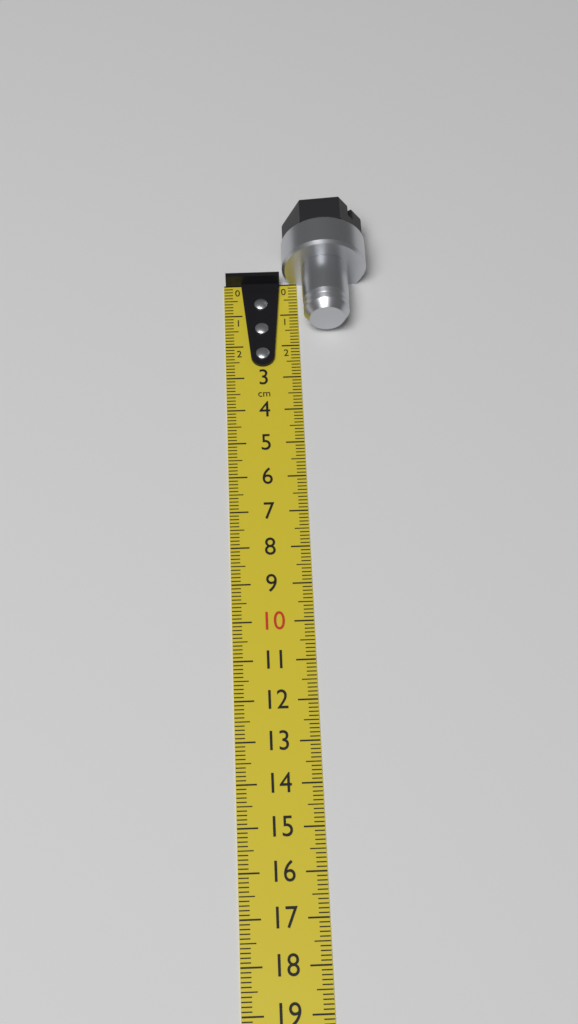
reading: 1.6 cm
